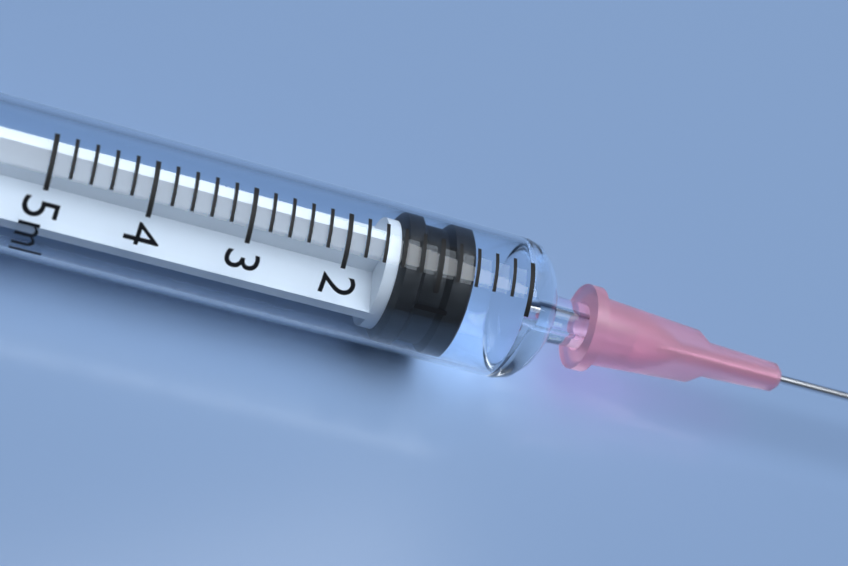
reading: 0.6 ml
